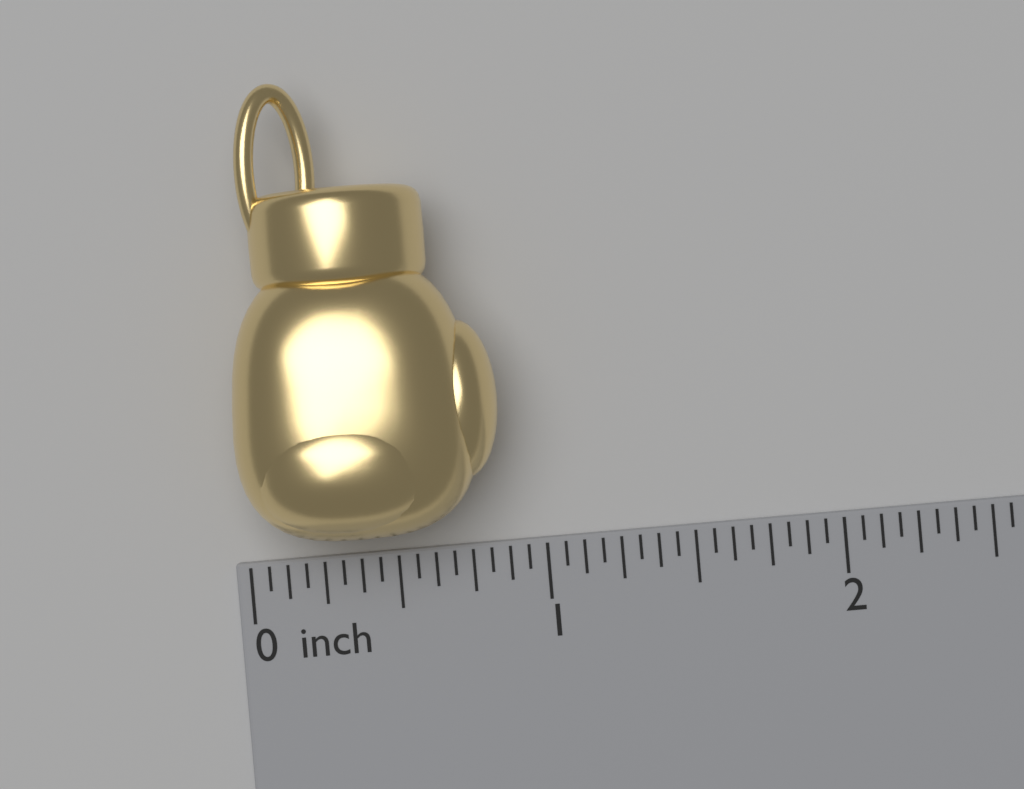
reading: 0.8750 inch
